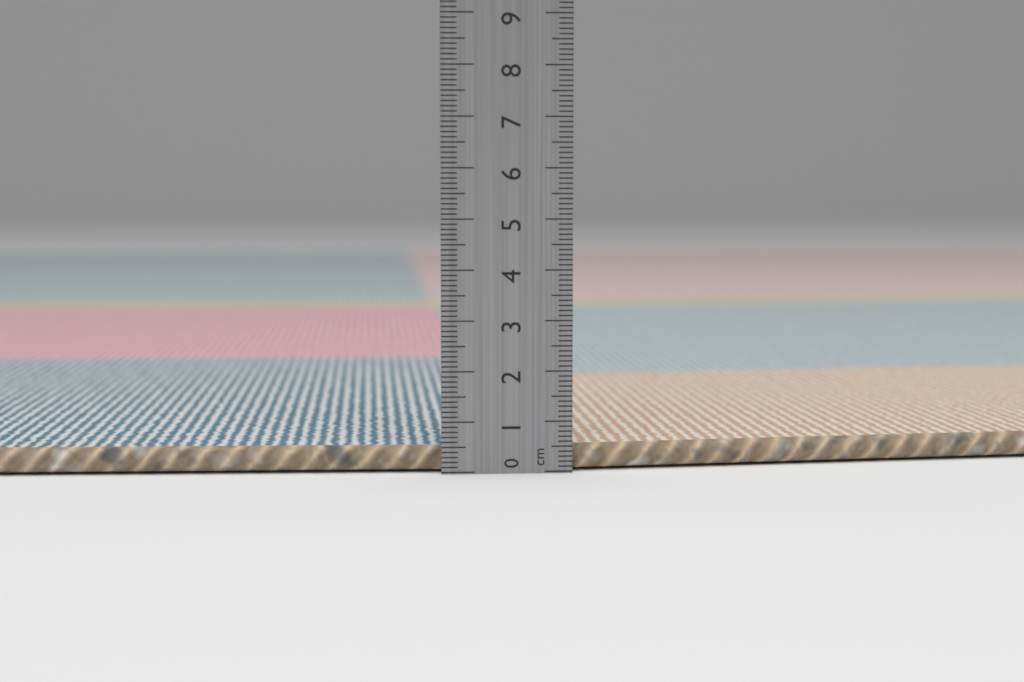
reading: 0.5 cm
